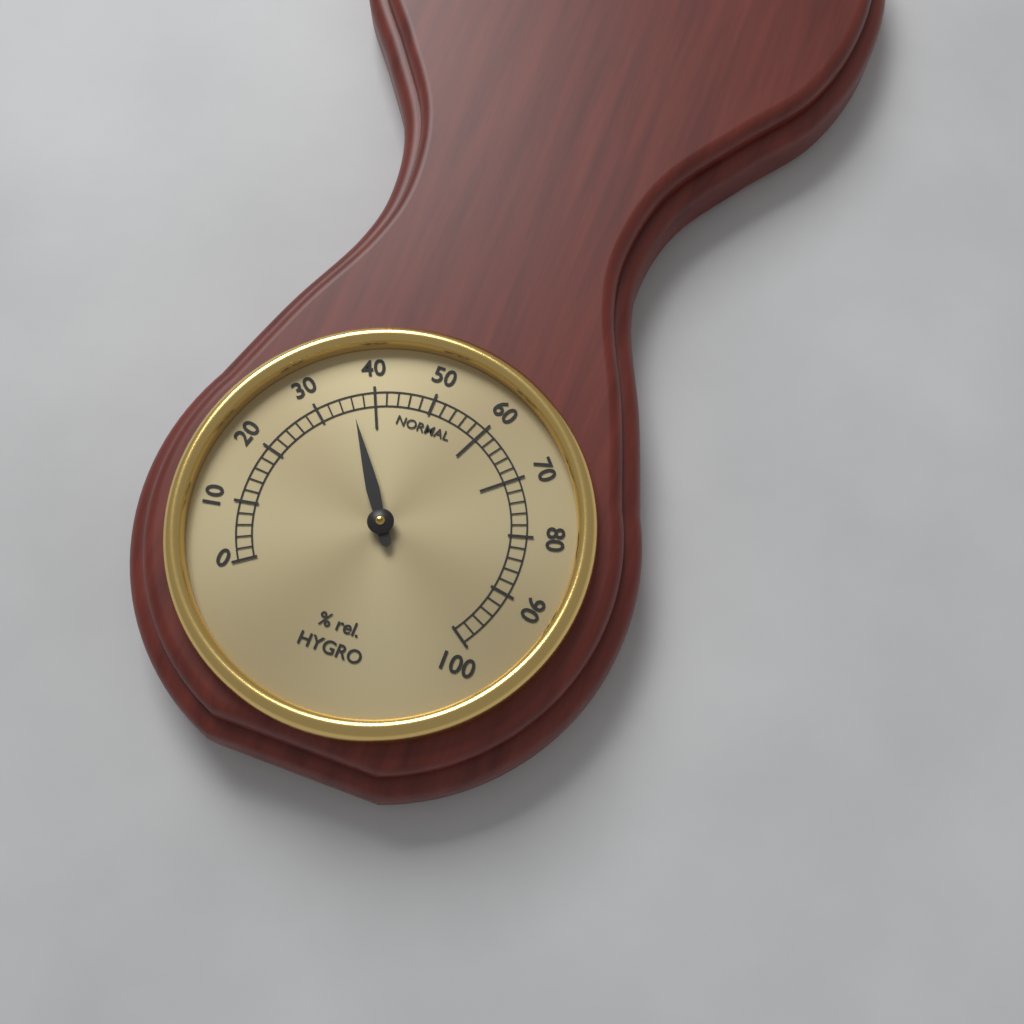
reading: 36 % rel.
